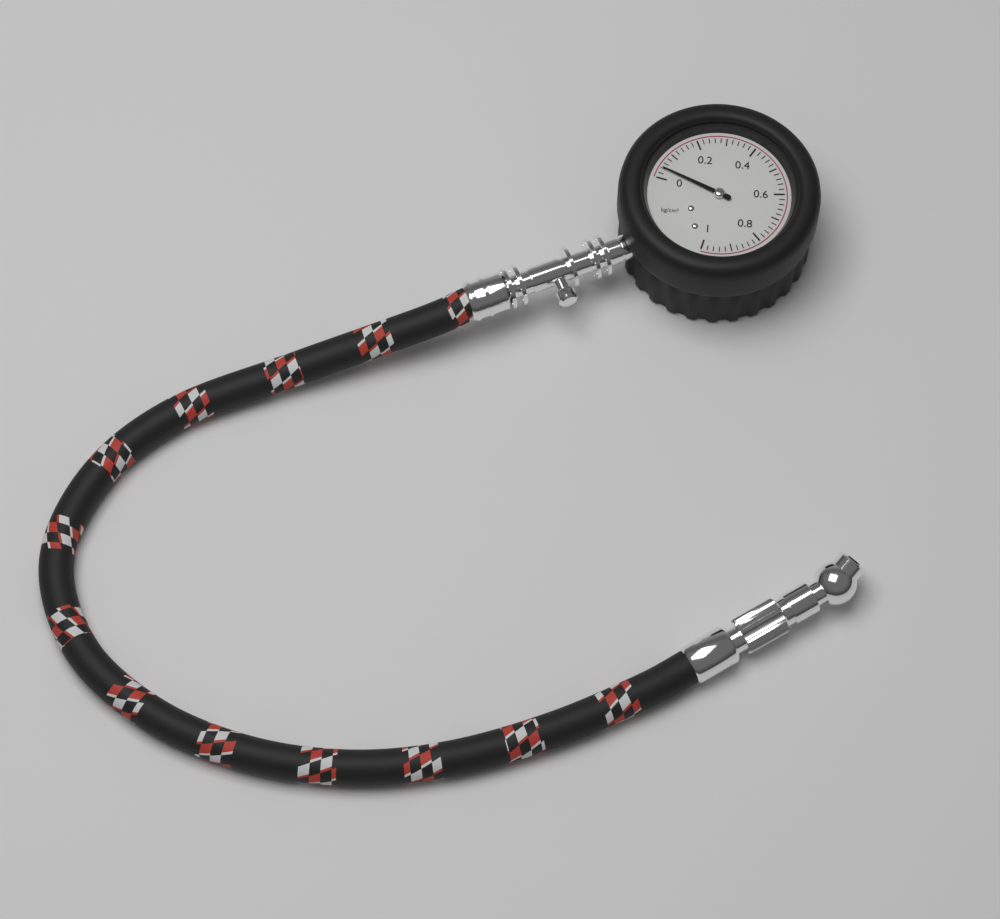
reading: 0.04 kg/cm²
